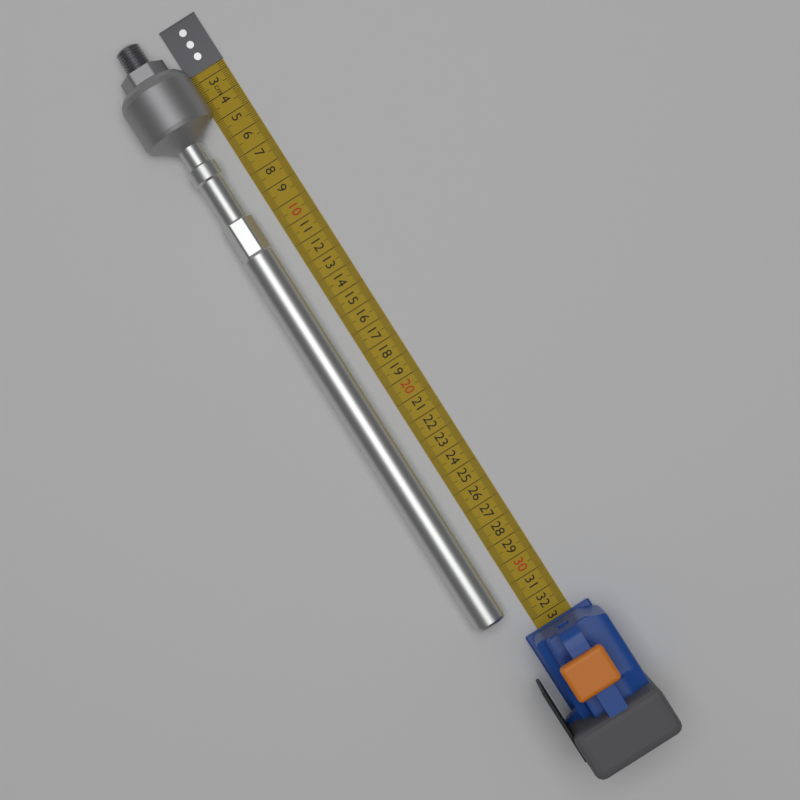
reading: 32.0 cm
